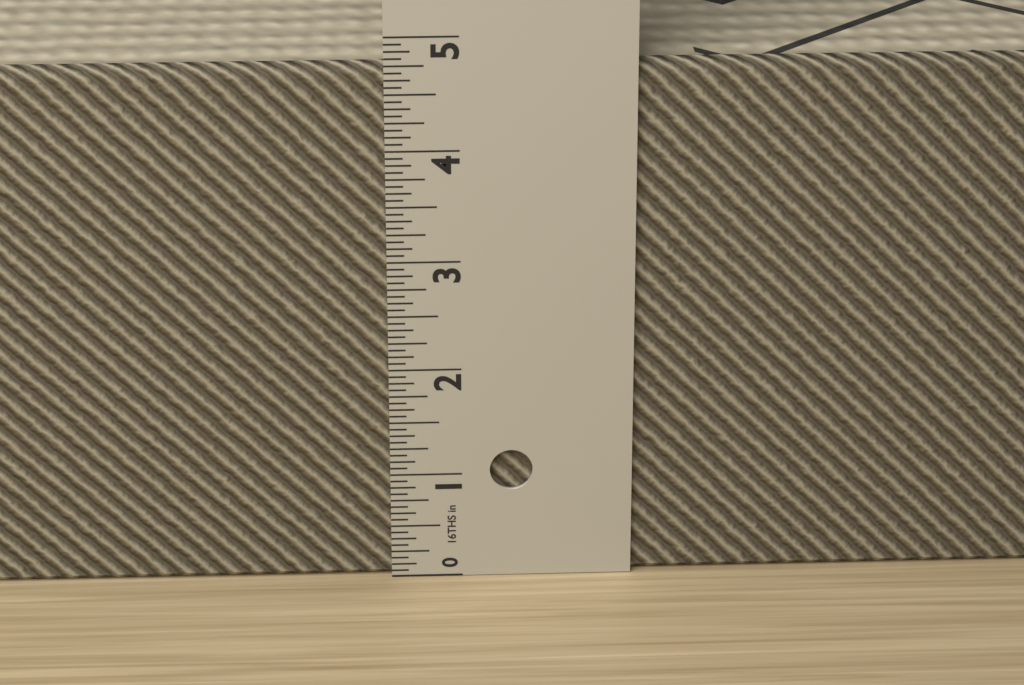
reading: 4.7500 in
